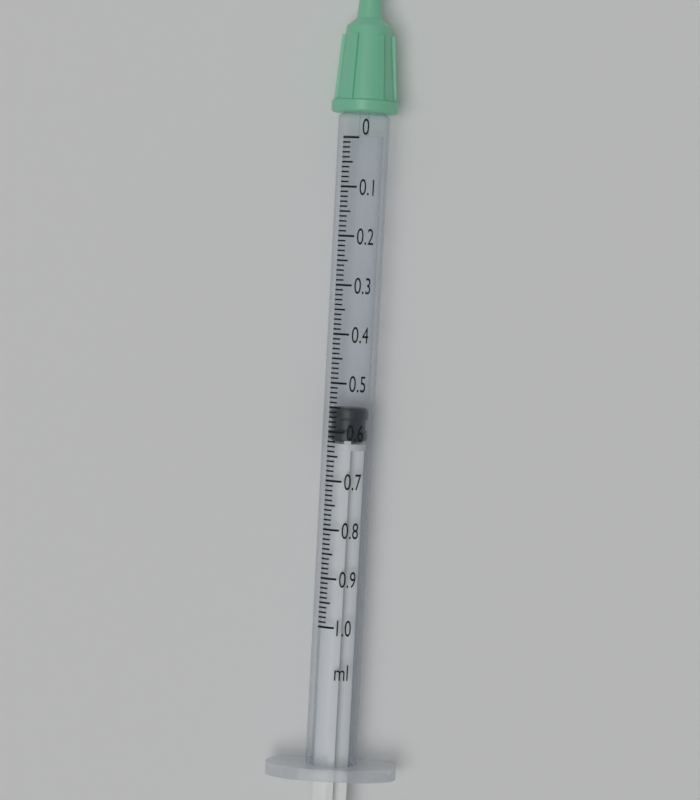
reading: 0.55 ml
